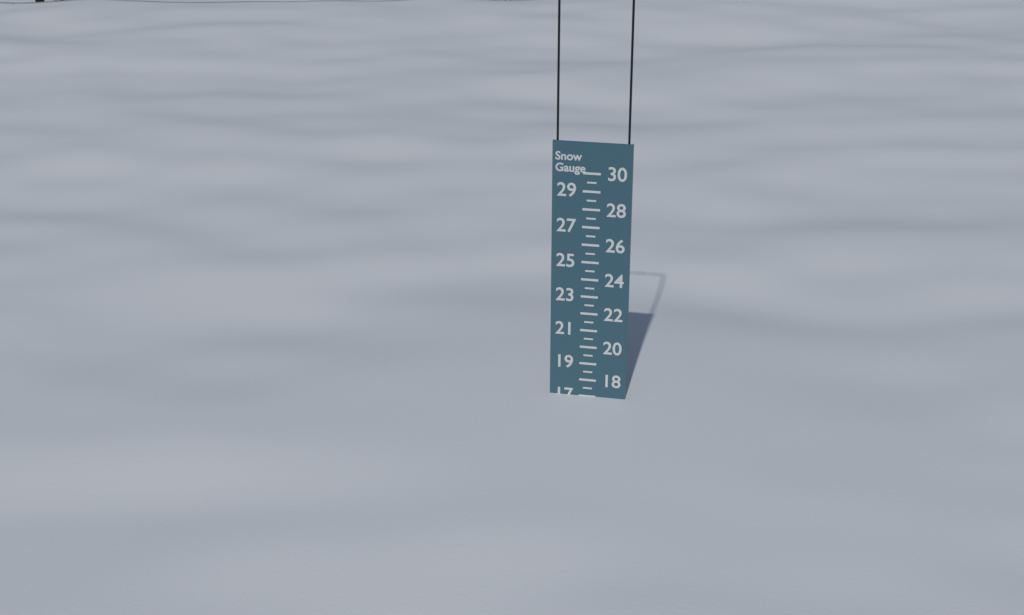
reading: 17.0 (no unit)
